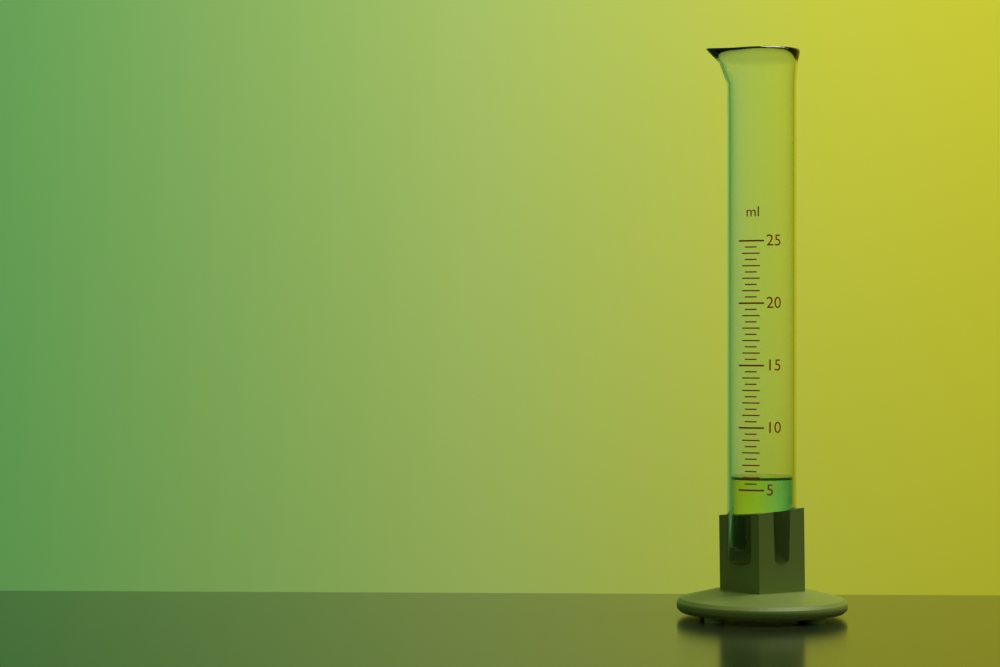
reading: 6.0 ml
